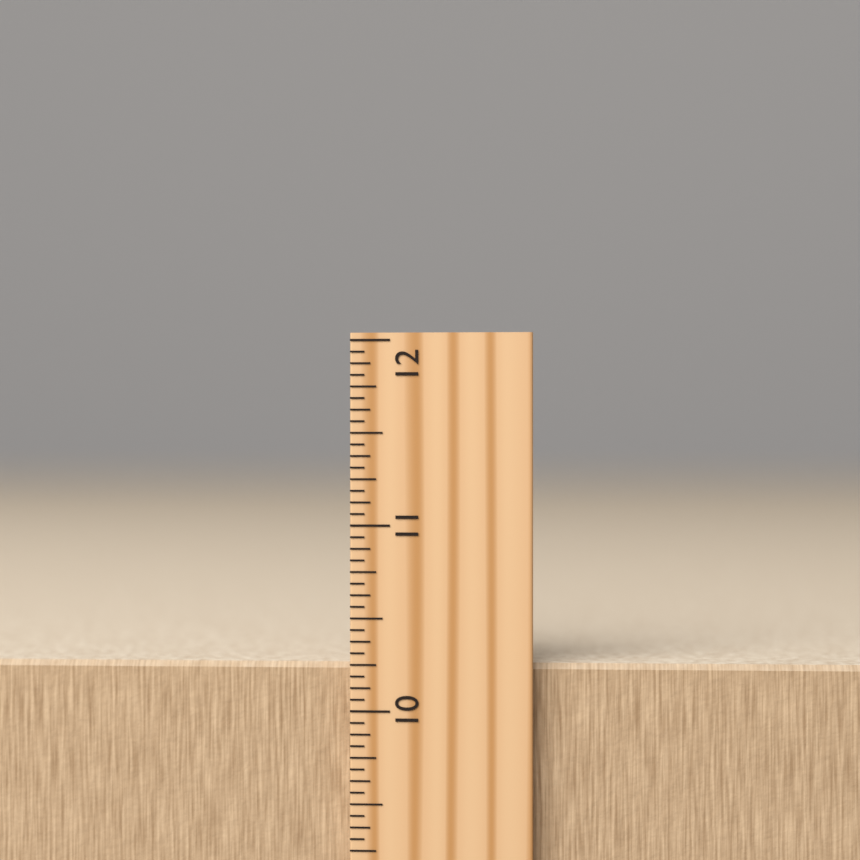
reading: 10.2500 inch
